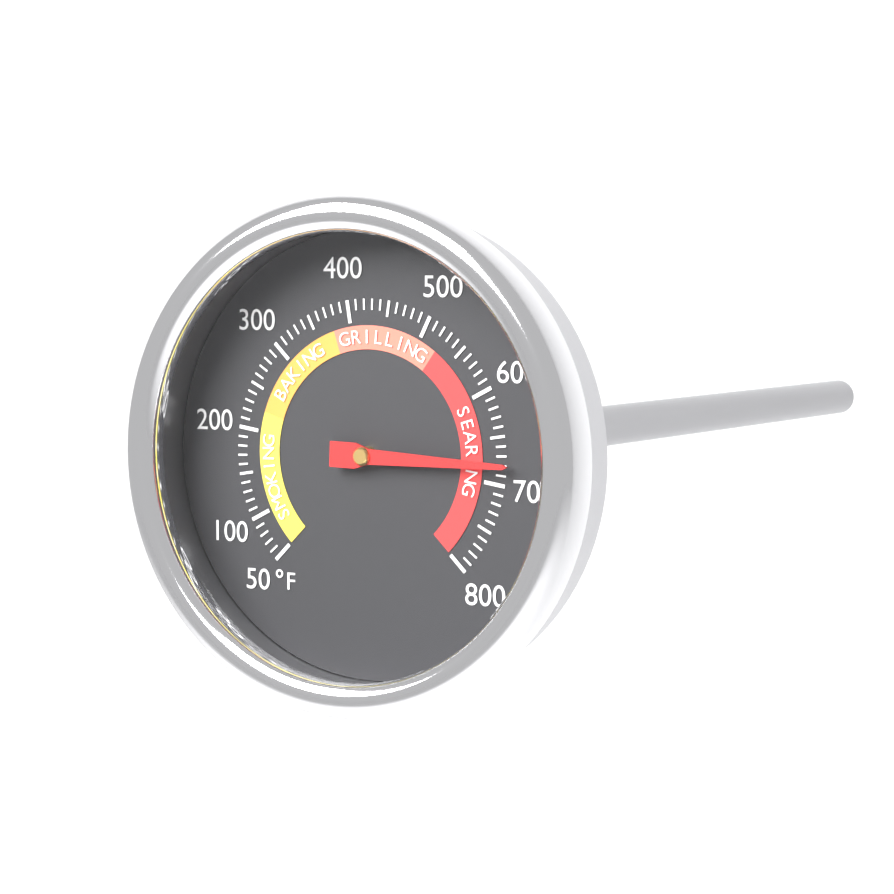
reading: 680 °F
